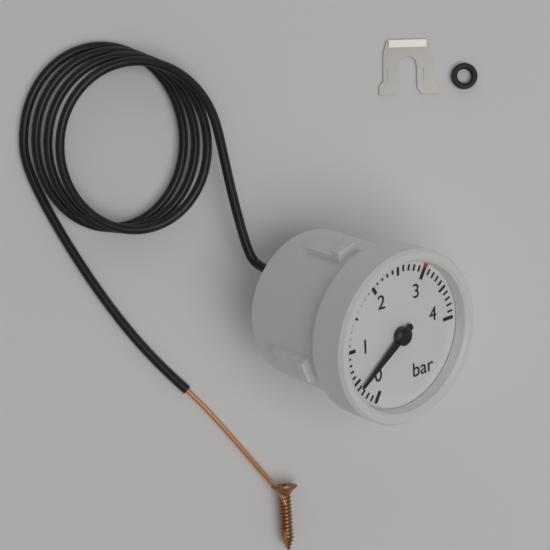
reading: 0.4 bar
